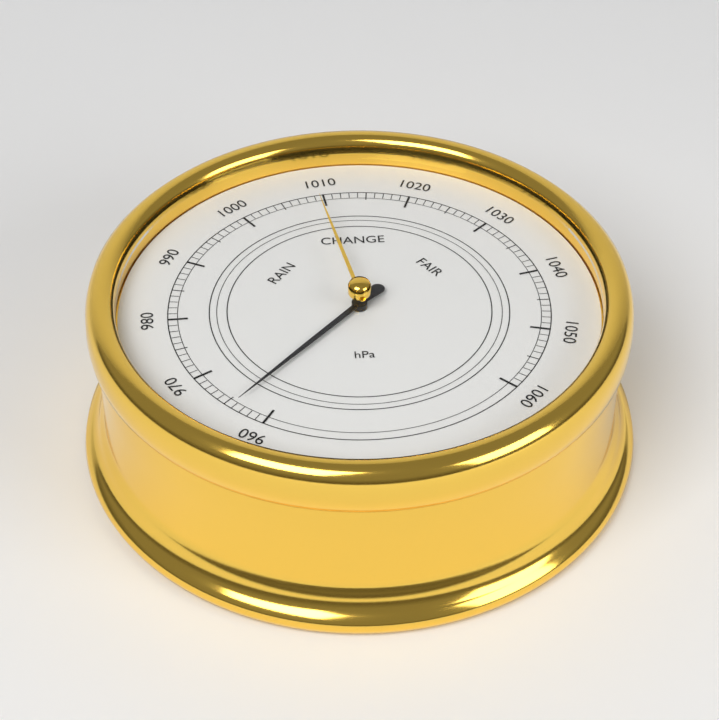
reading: 964 hPa
